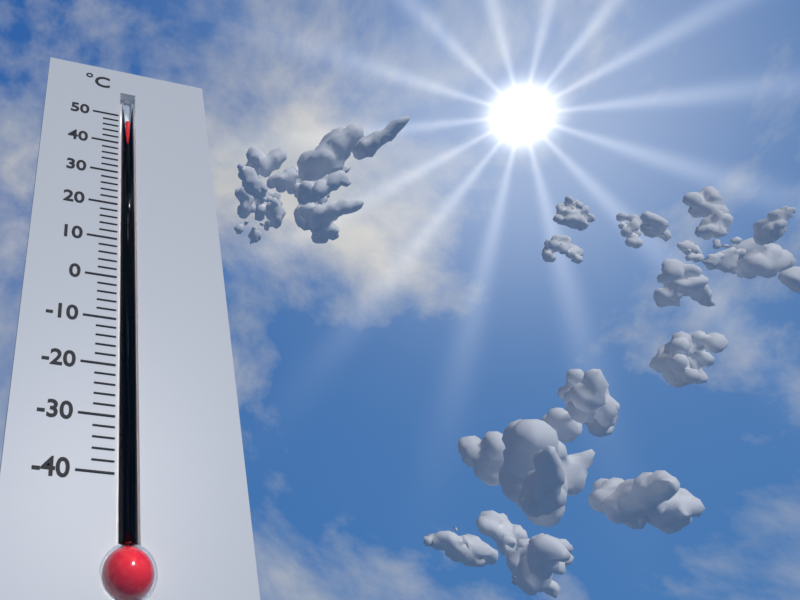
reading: 48 °C
